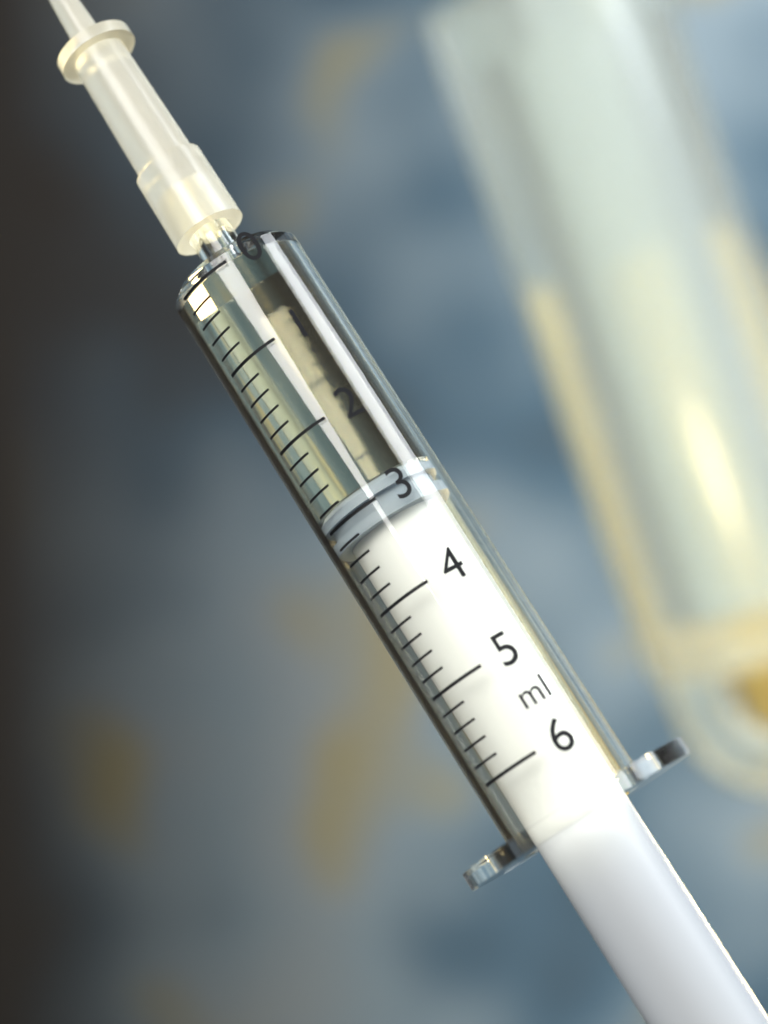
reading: 2.8 ml
